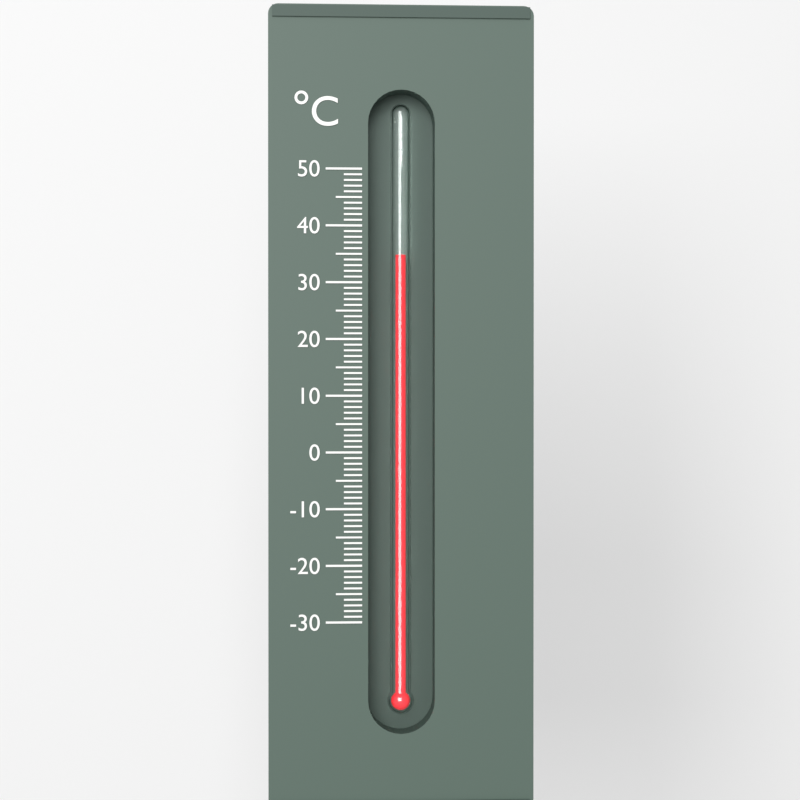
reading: 35 °C
